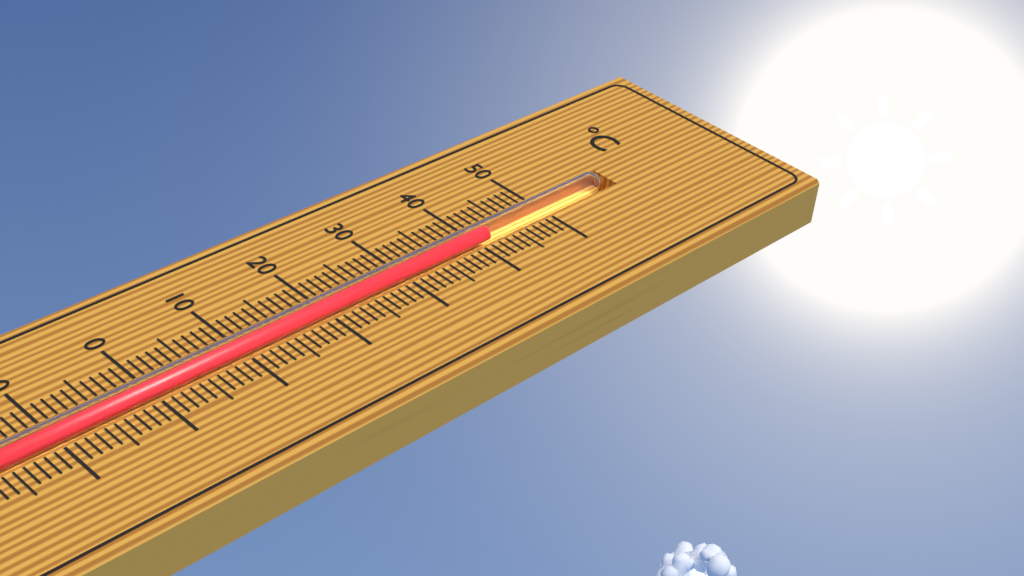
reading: 42 °C
